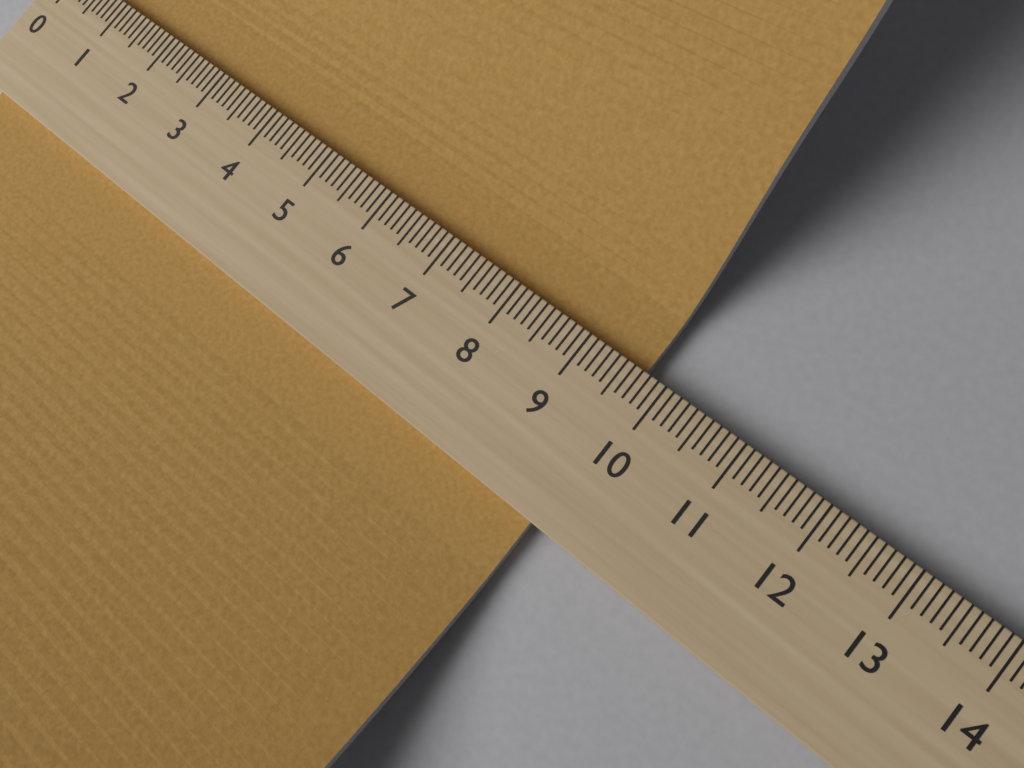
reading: 9.7 (no unit)
